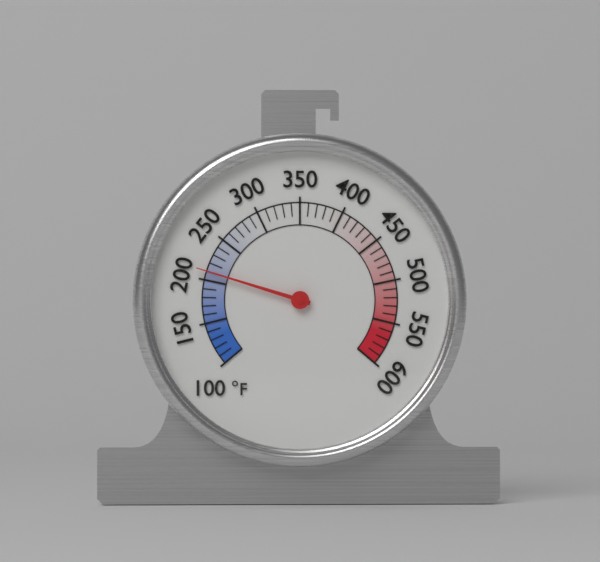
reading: 210 °F
